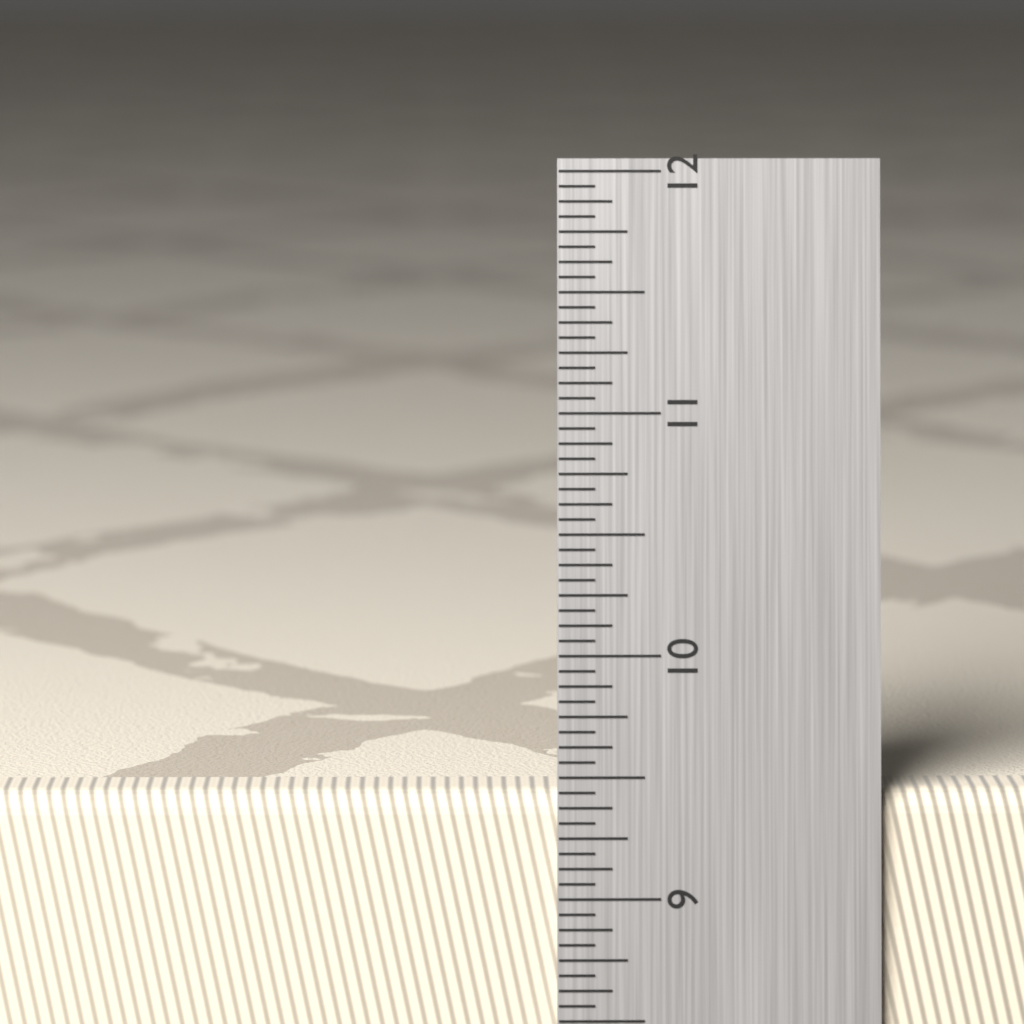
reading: 9.4375 in
